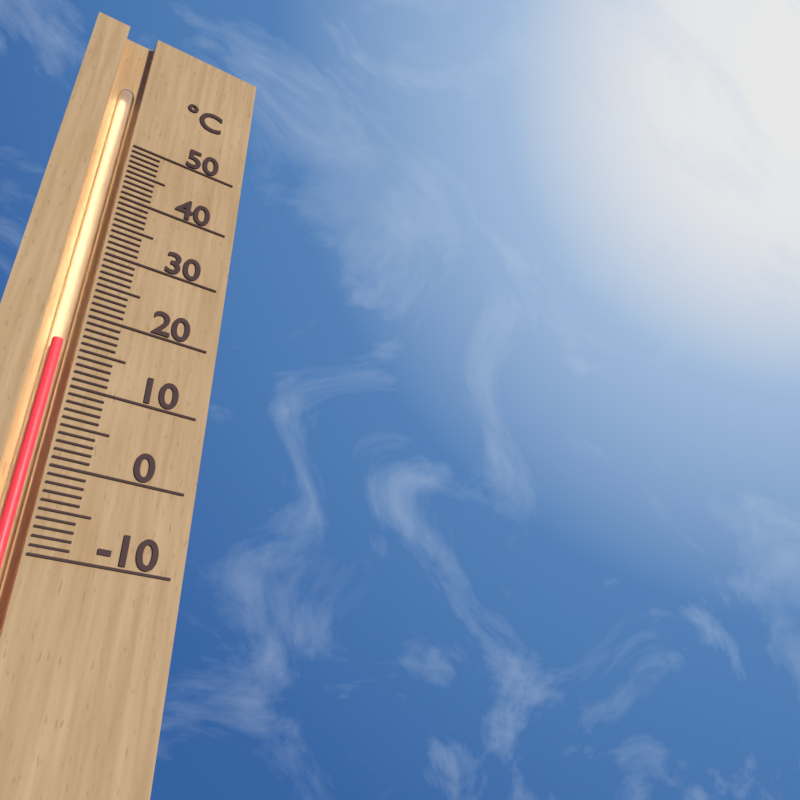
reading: 16 °C
